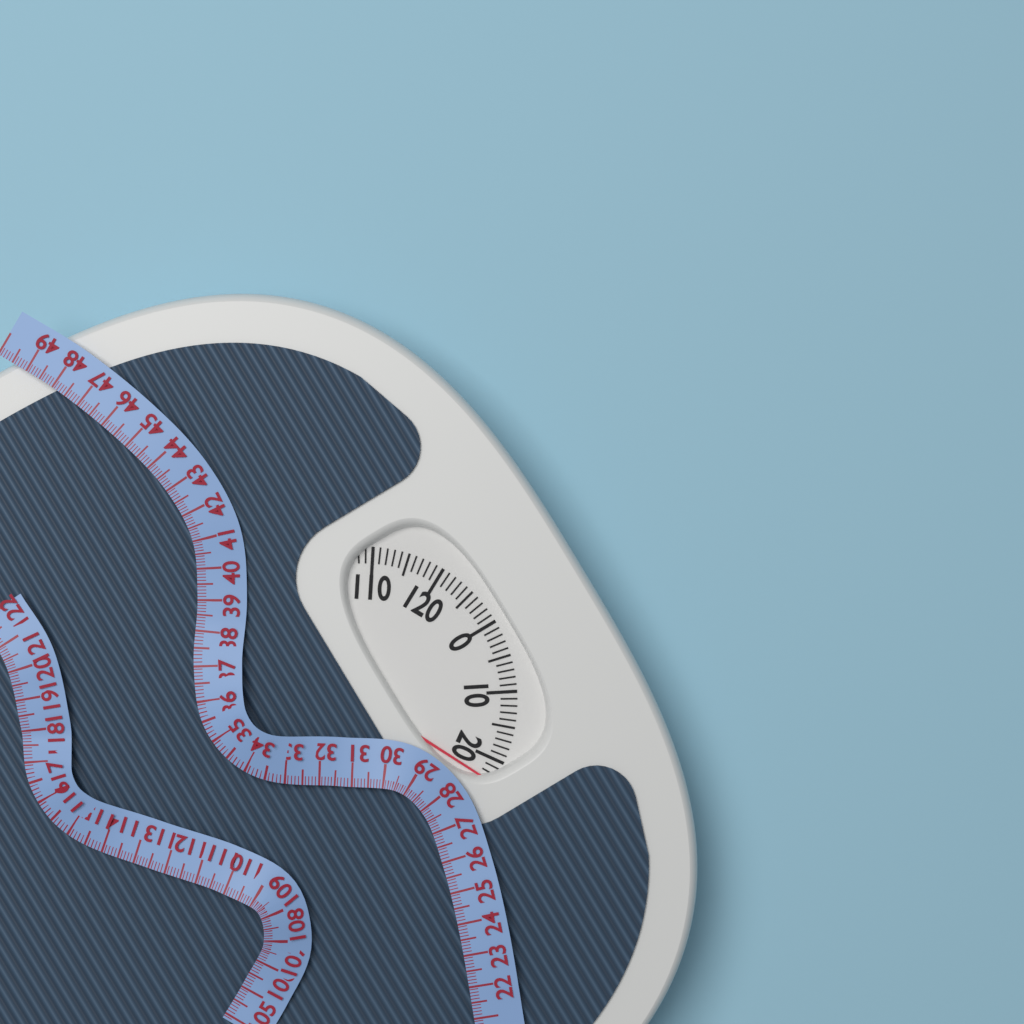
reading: 23 (no unit)
